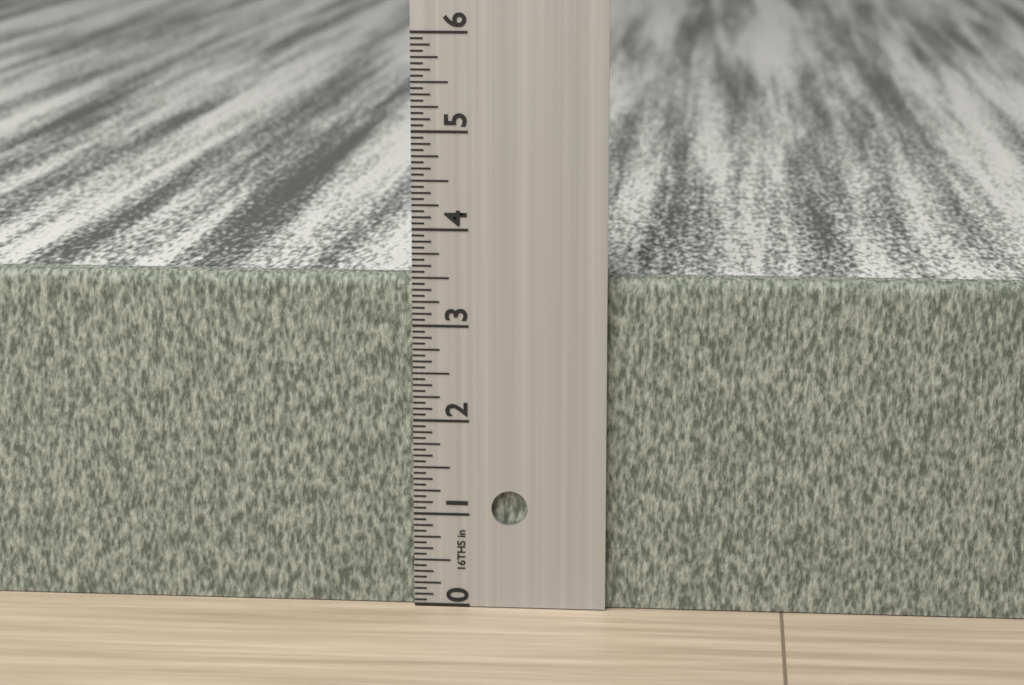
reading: 3.5000 in
